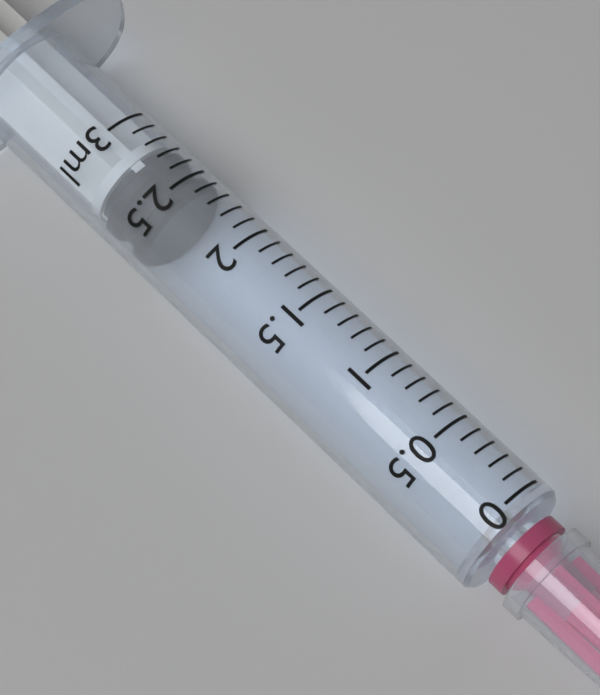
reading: 2.4 ml
